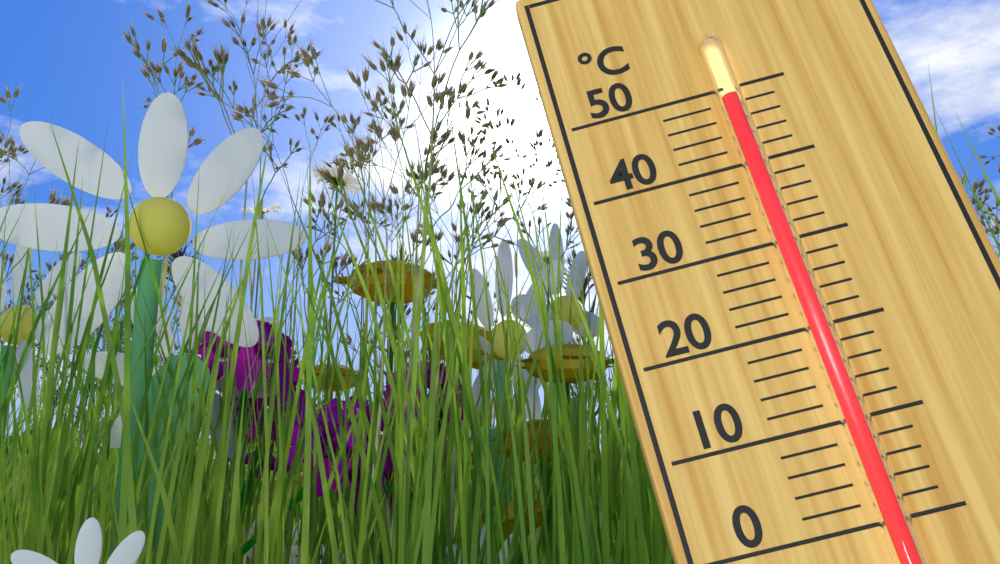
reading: 48 °C
